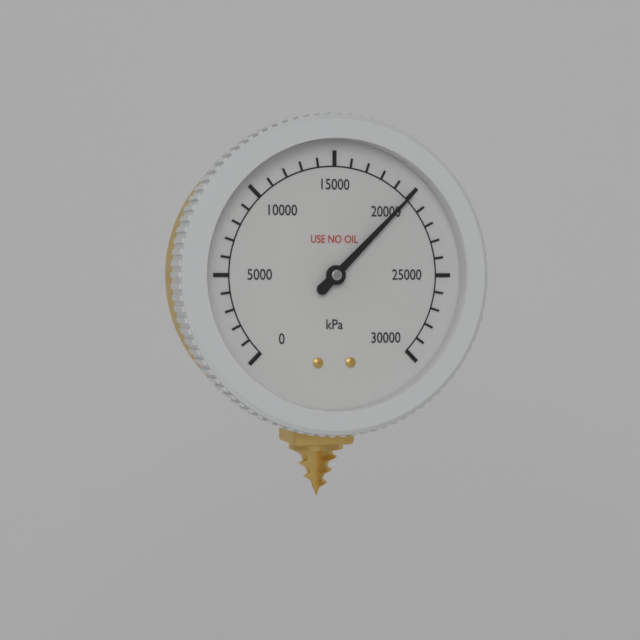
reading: 20000 kPa
